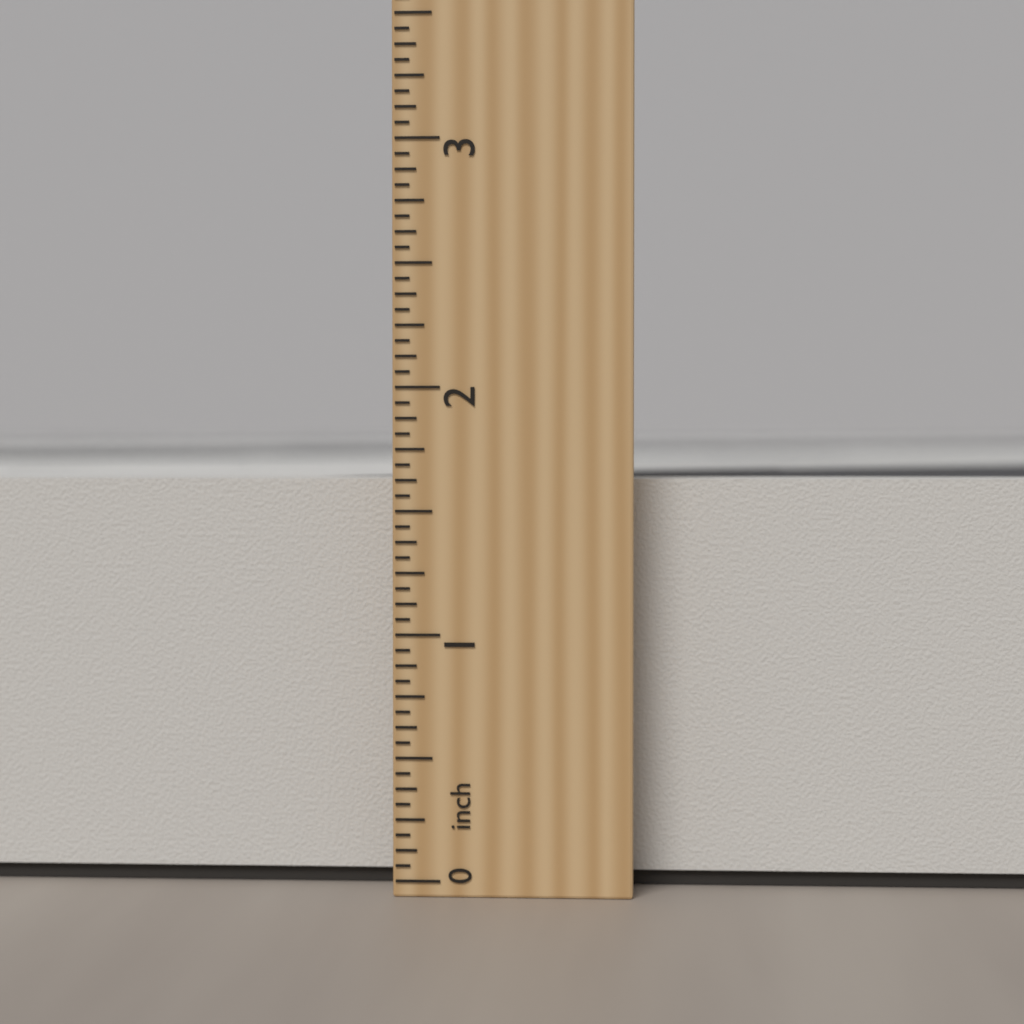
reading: 1.6250 inch
